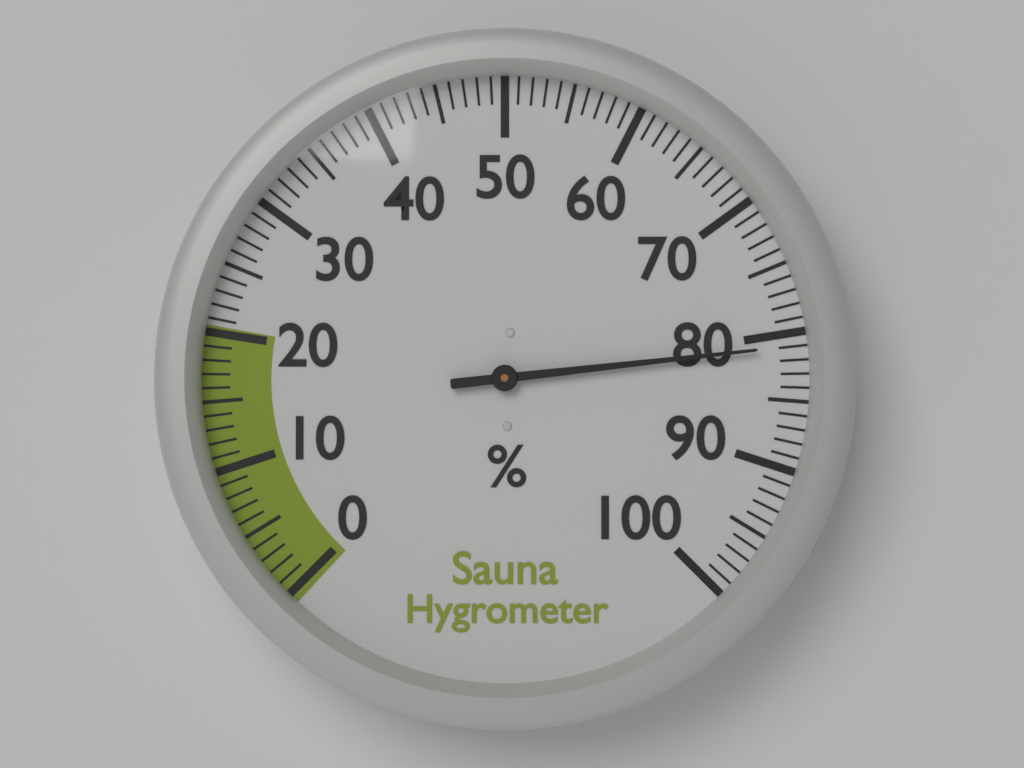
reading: 81 %
